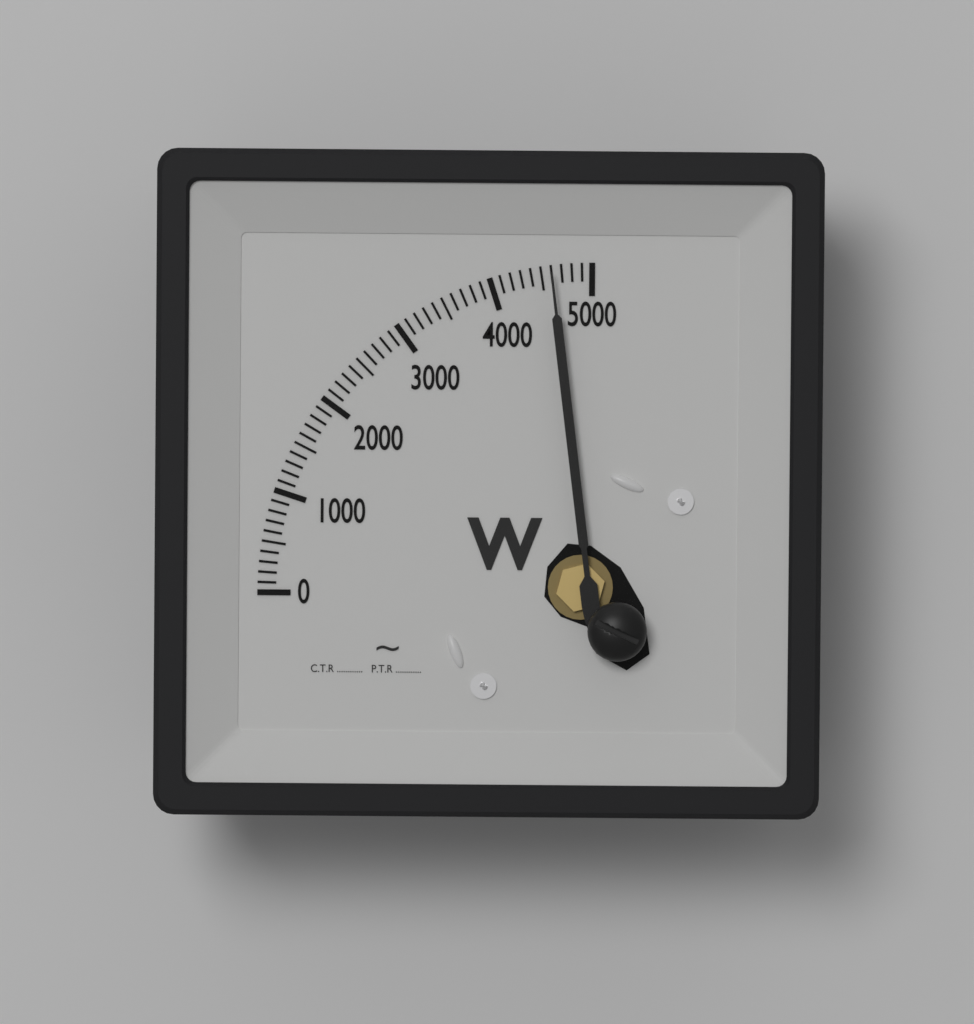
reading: 4600 W
